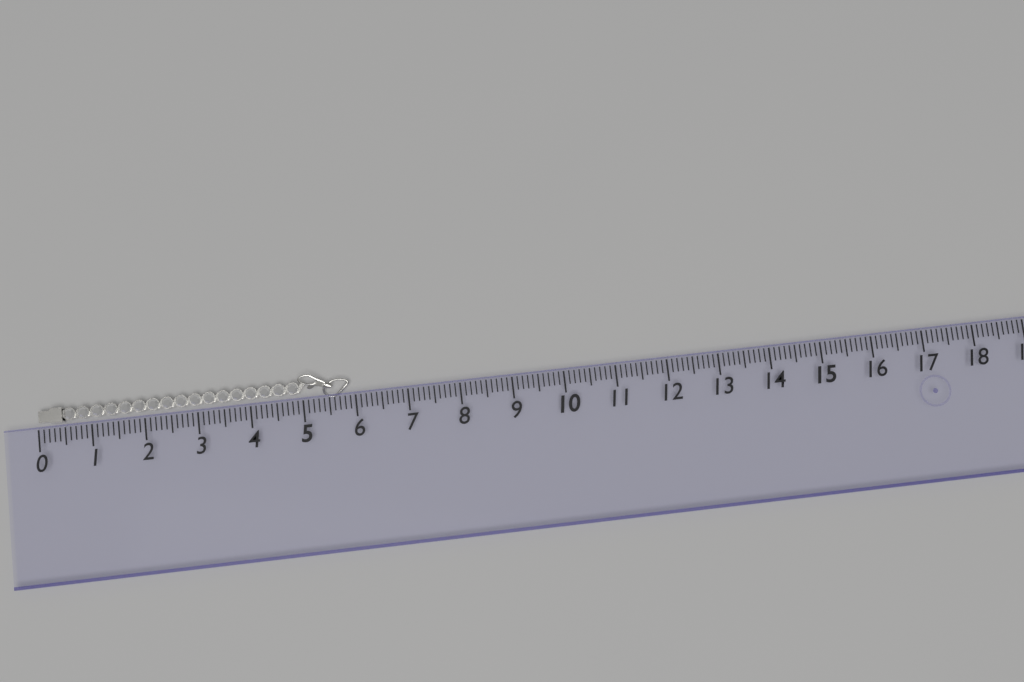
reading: 5.9 (no unit)
